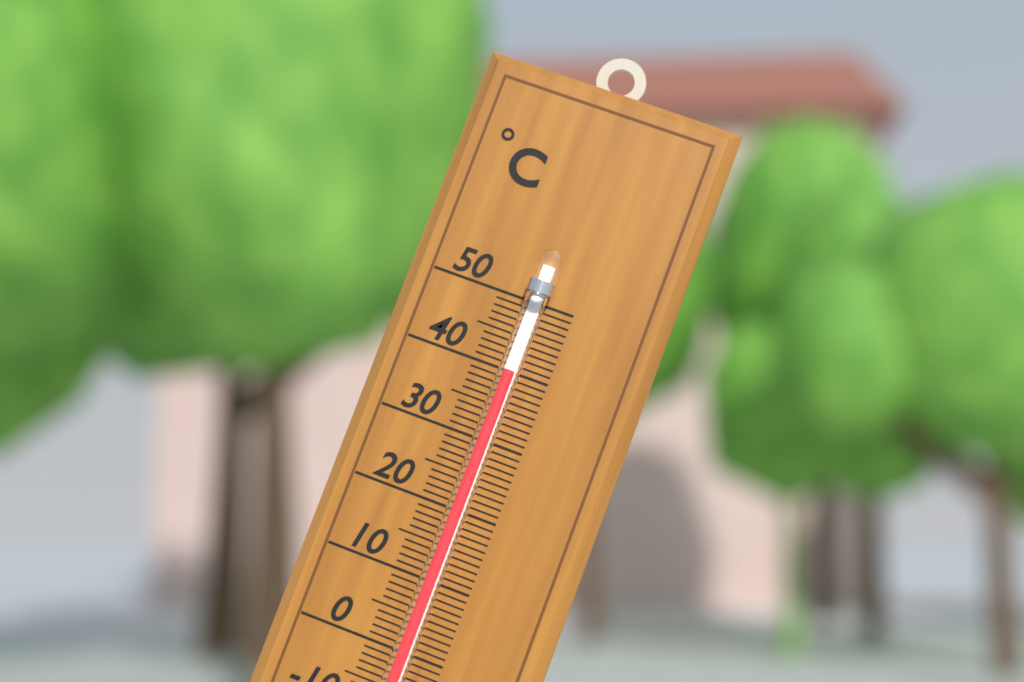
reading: 40 °C
